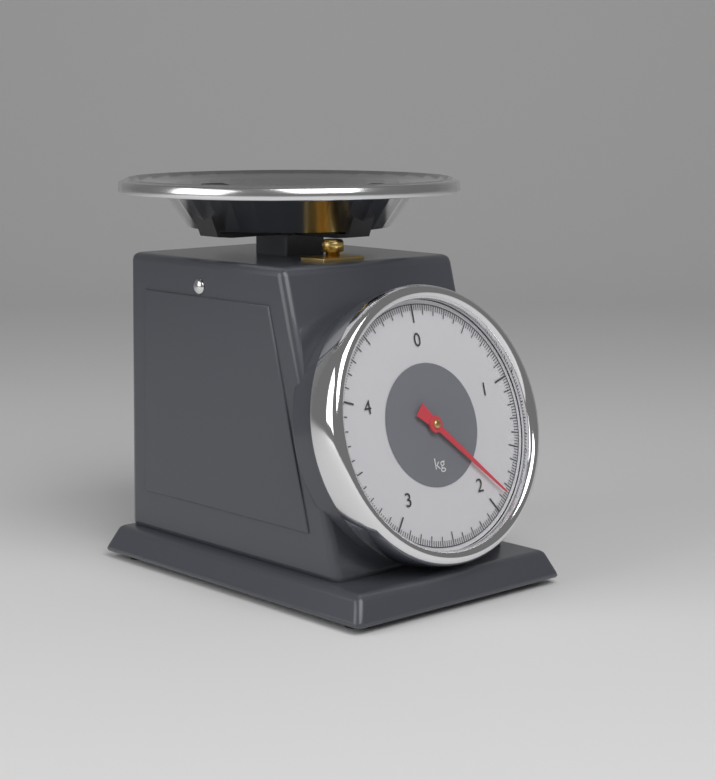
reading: 1.86 kg
